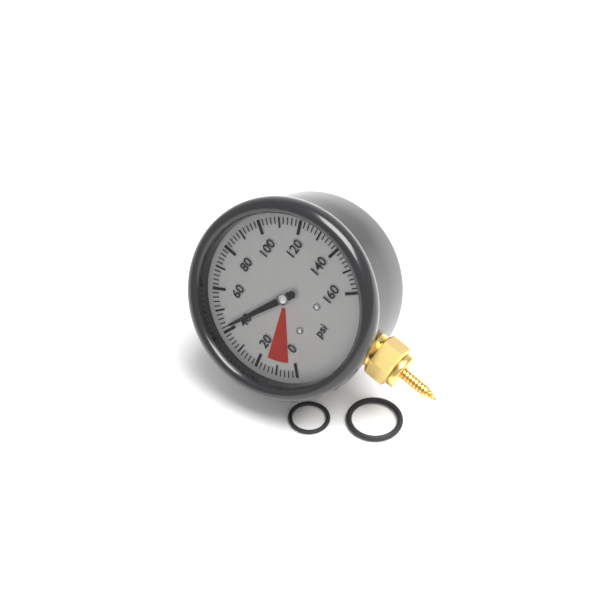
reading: 42 psi
